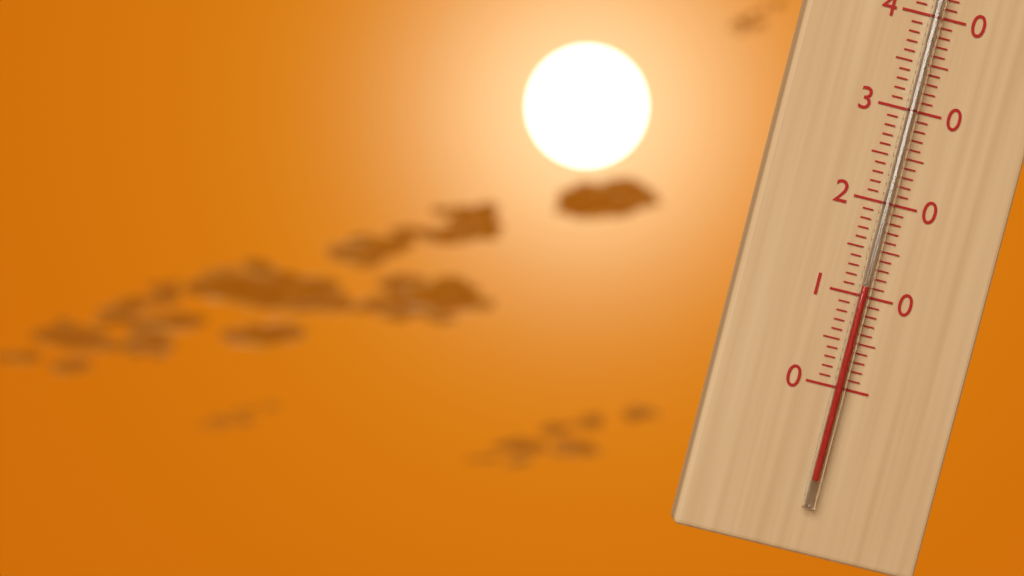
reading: 11 °C
